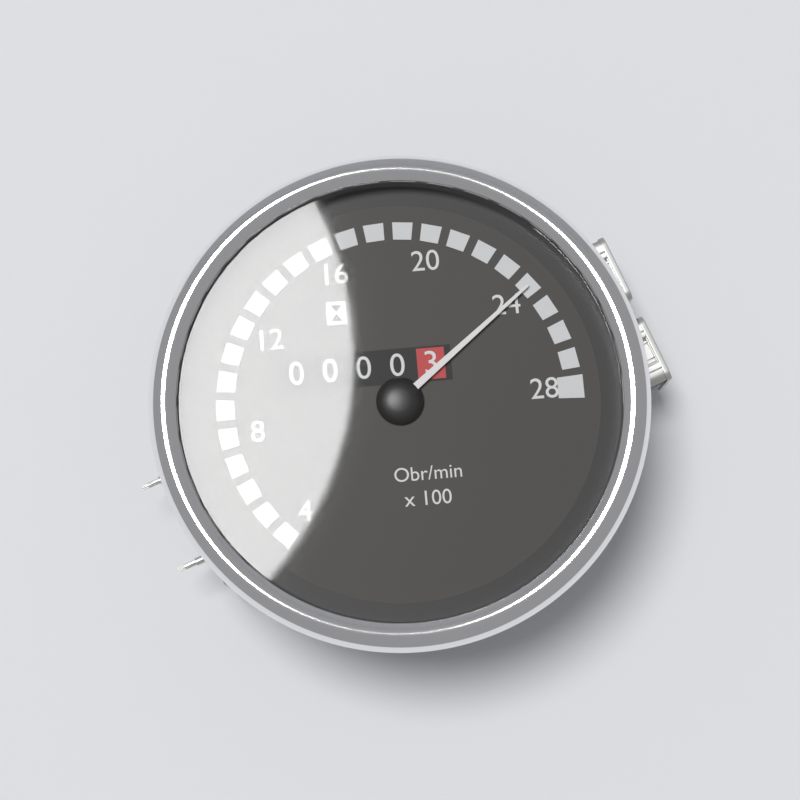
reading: 24 Obr/min x100
